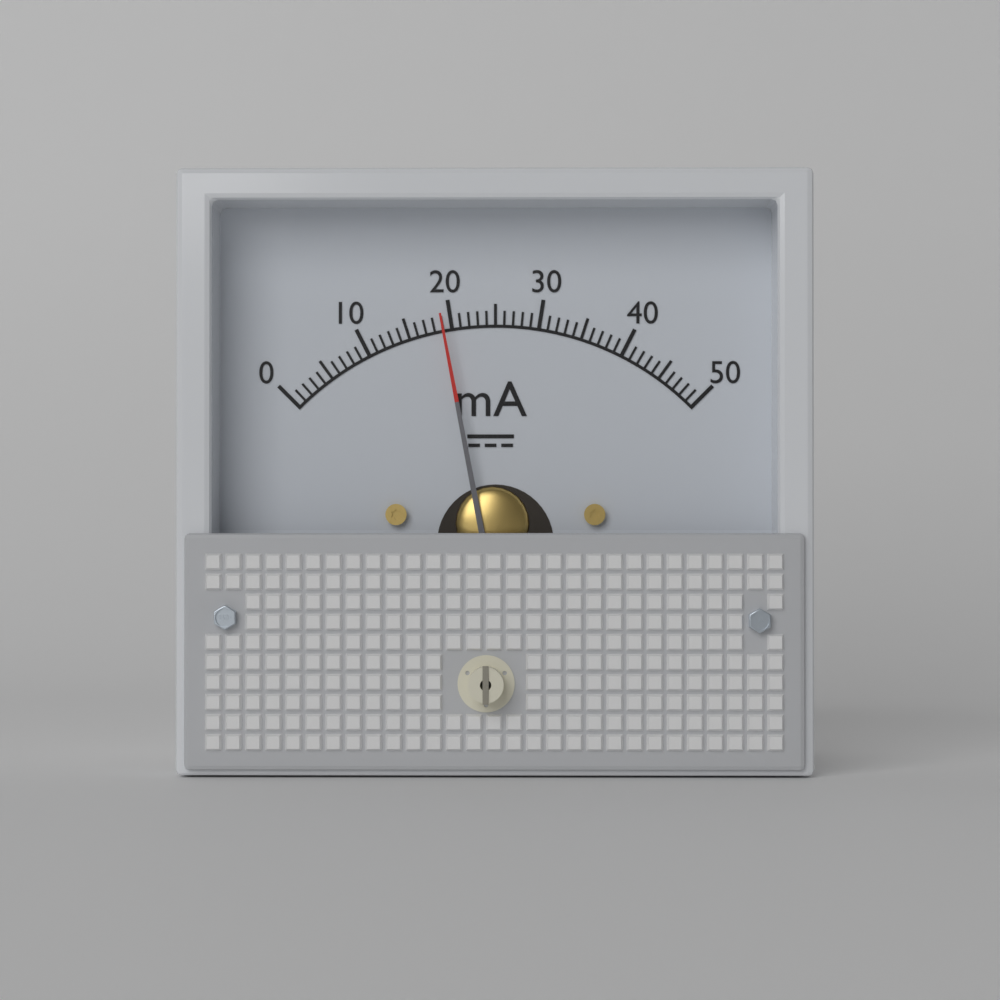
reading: 19 mA
